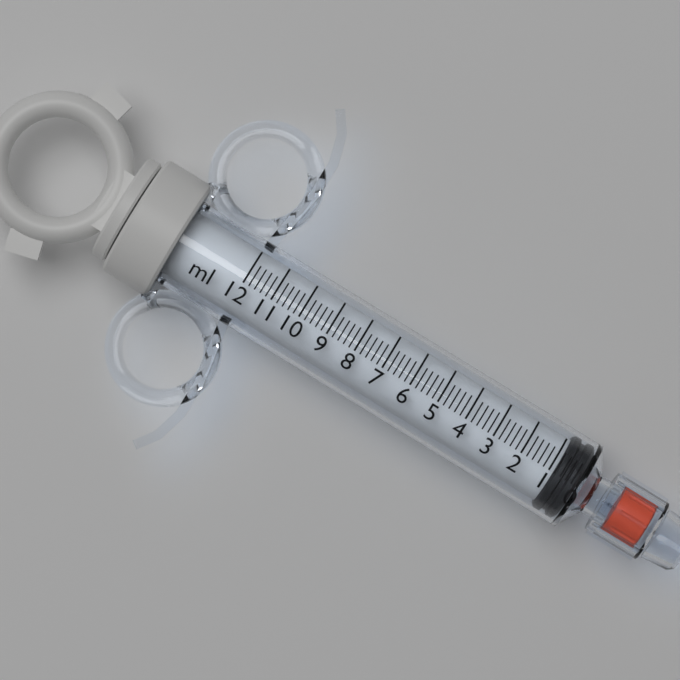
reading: 0.0 ml
